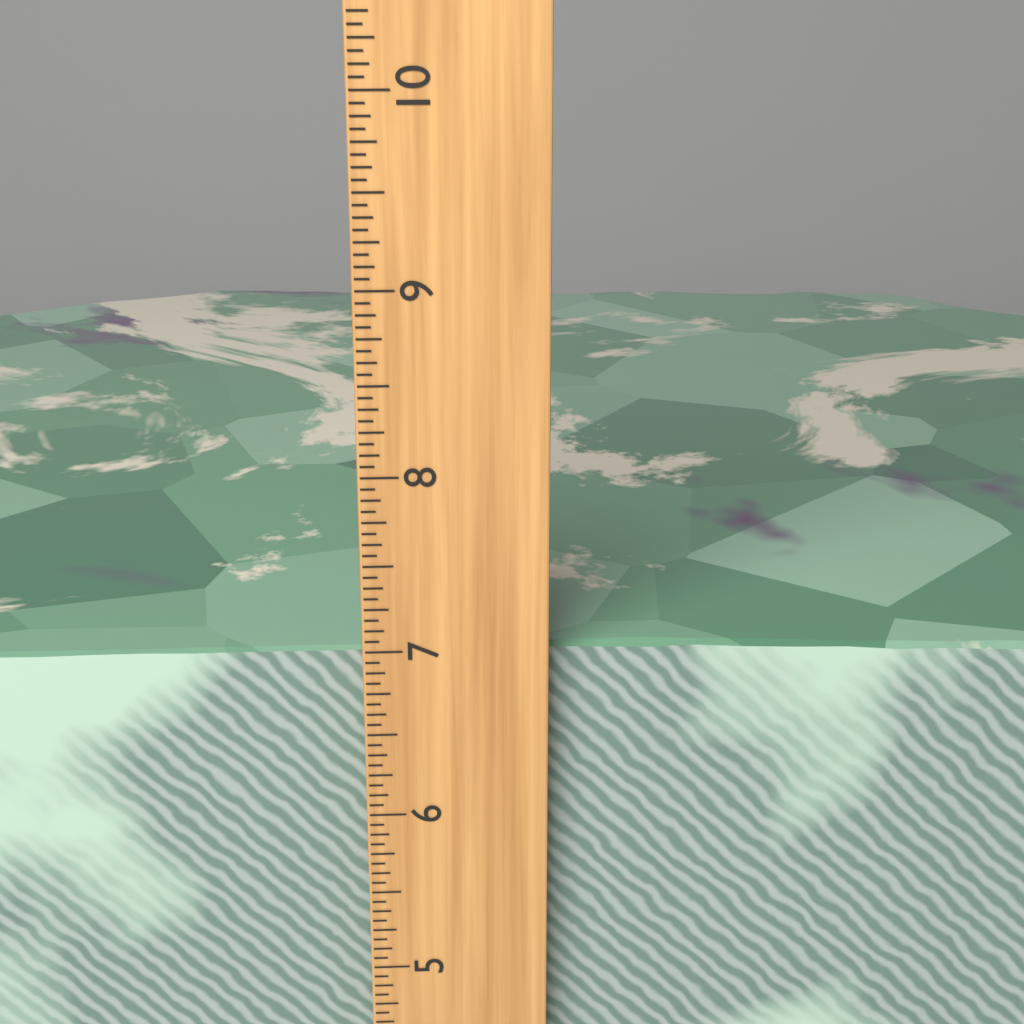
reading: 6.9375 inch
